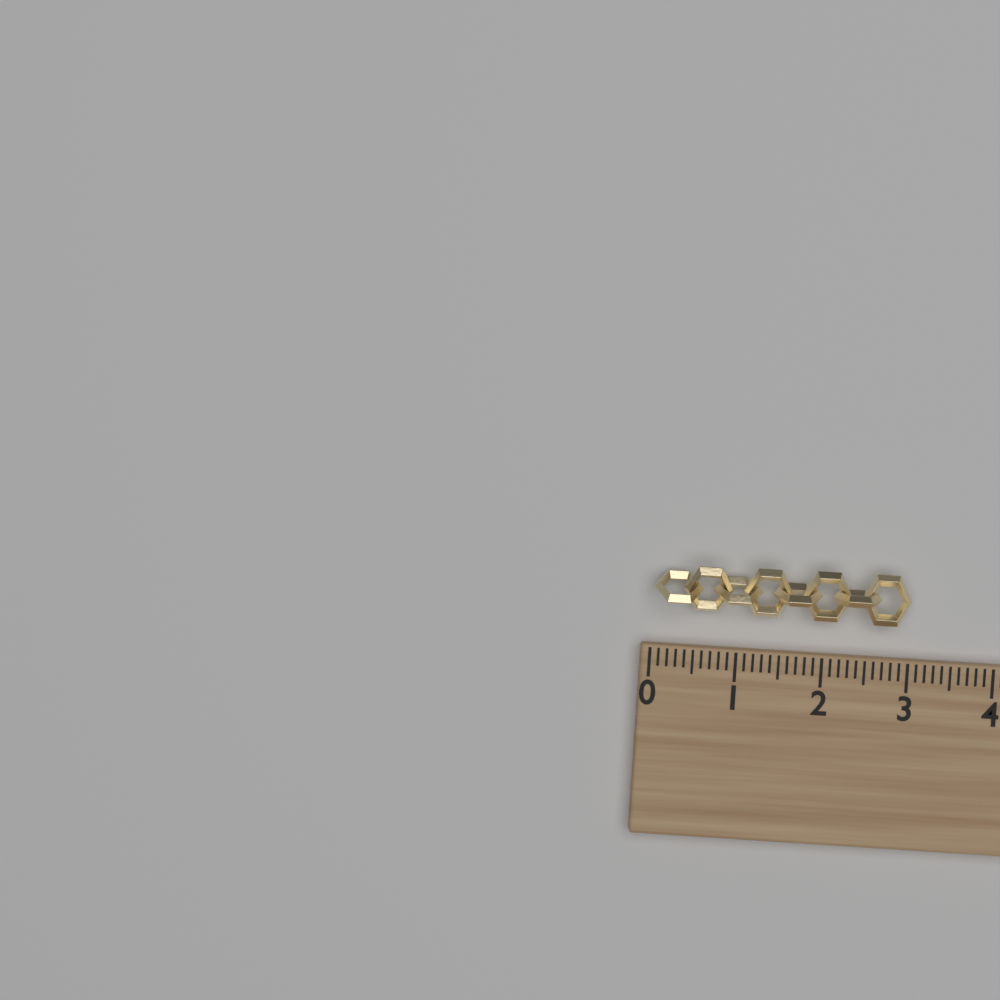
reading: 3.0 (no unit)
